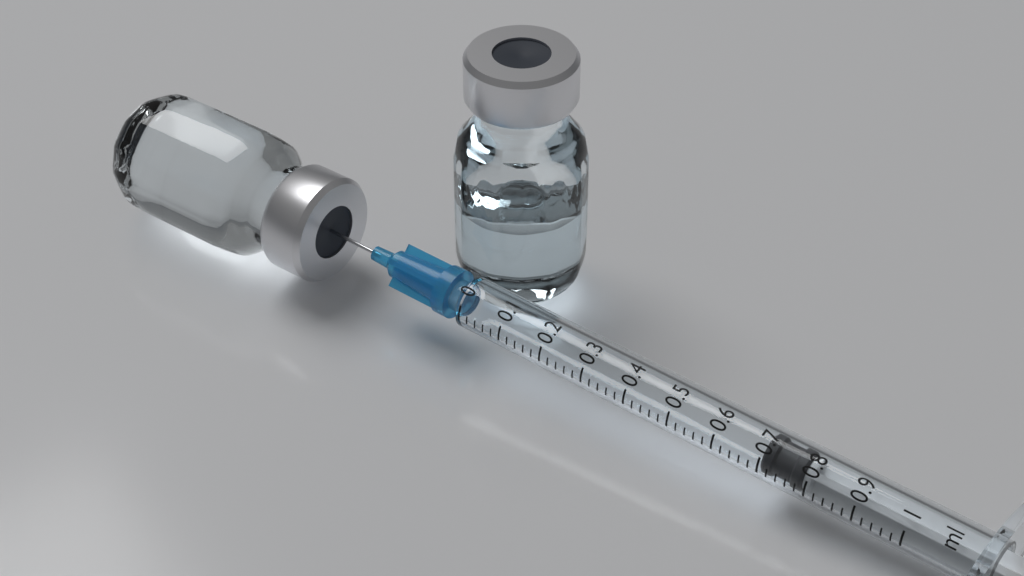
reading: 0.70 ml
